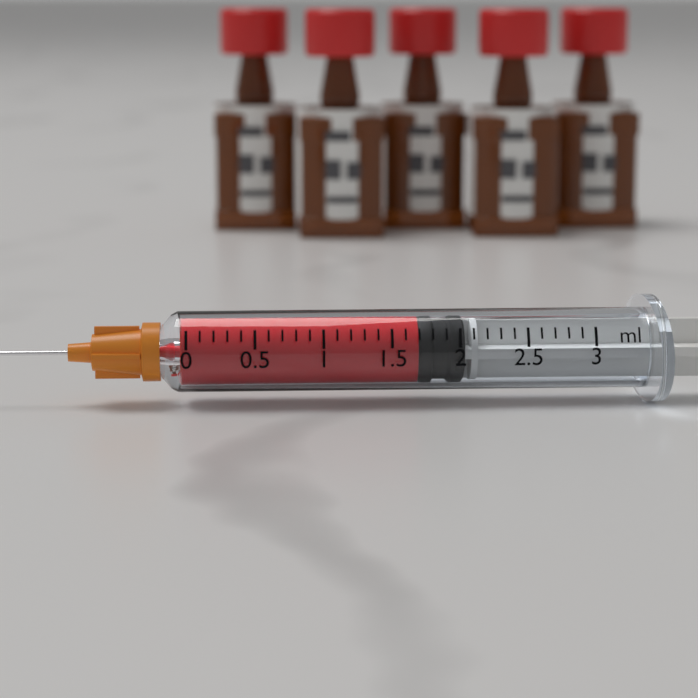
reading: 1.7 ml
